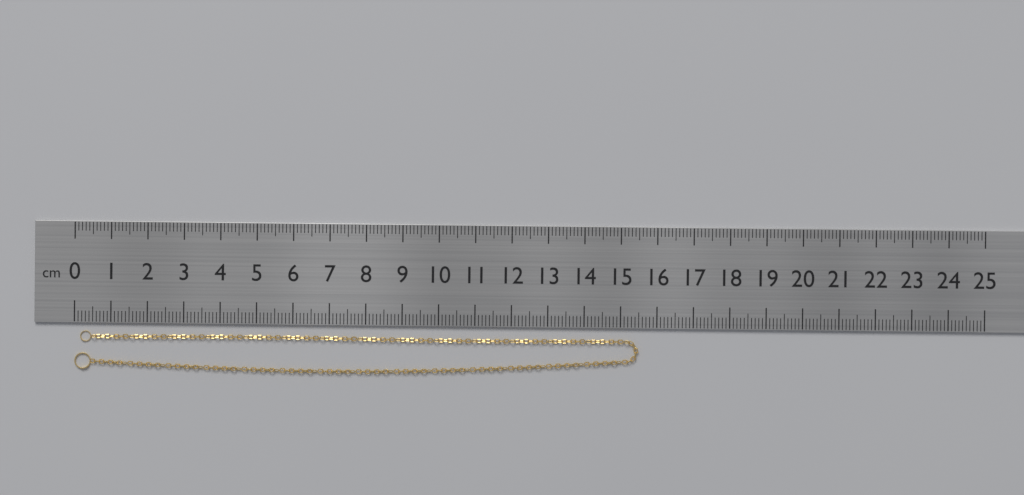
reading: 15.5 cm
